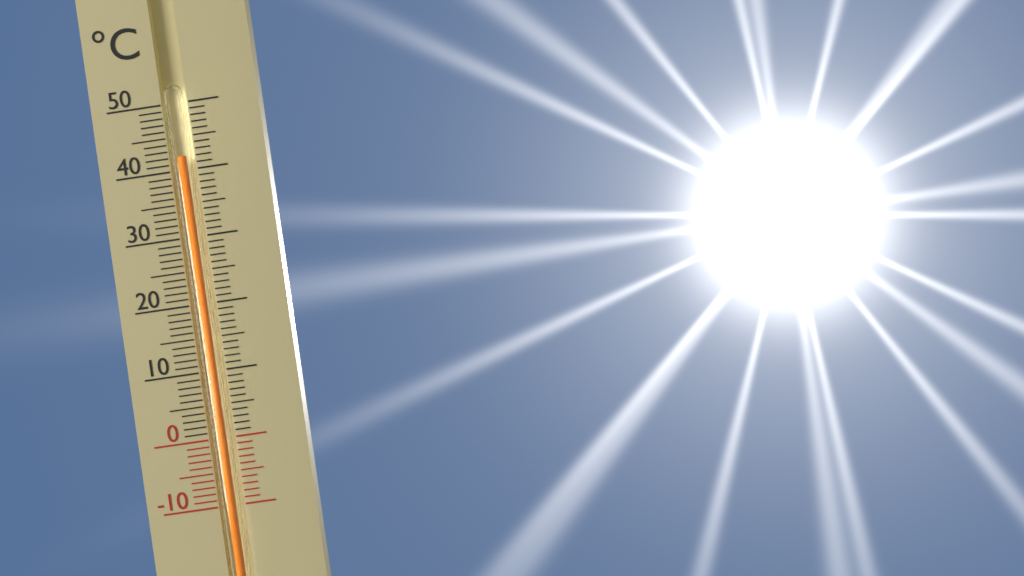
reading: 42 °C
